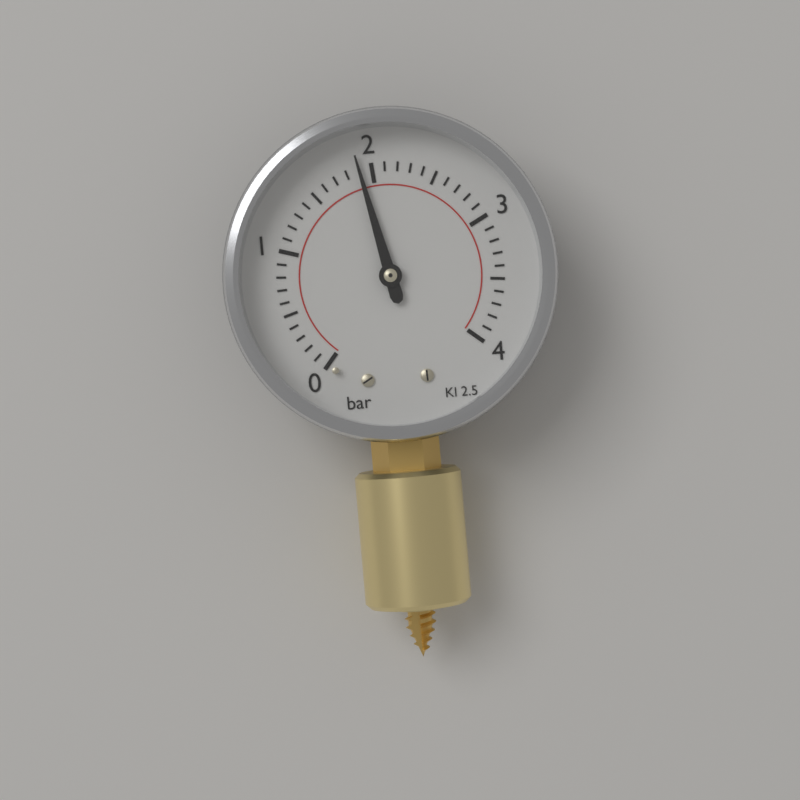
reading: 1.9 bar
